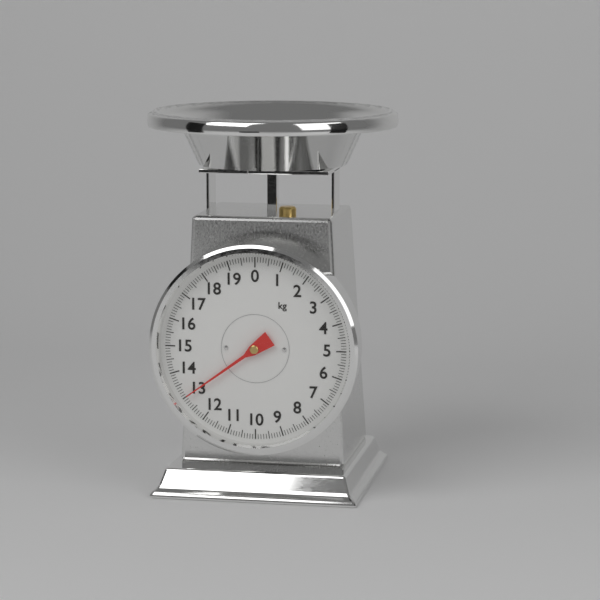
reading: 13.0 kg
